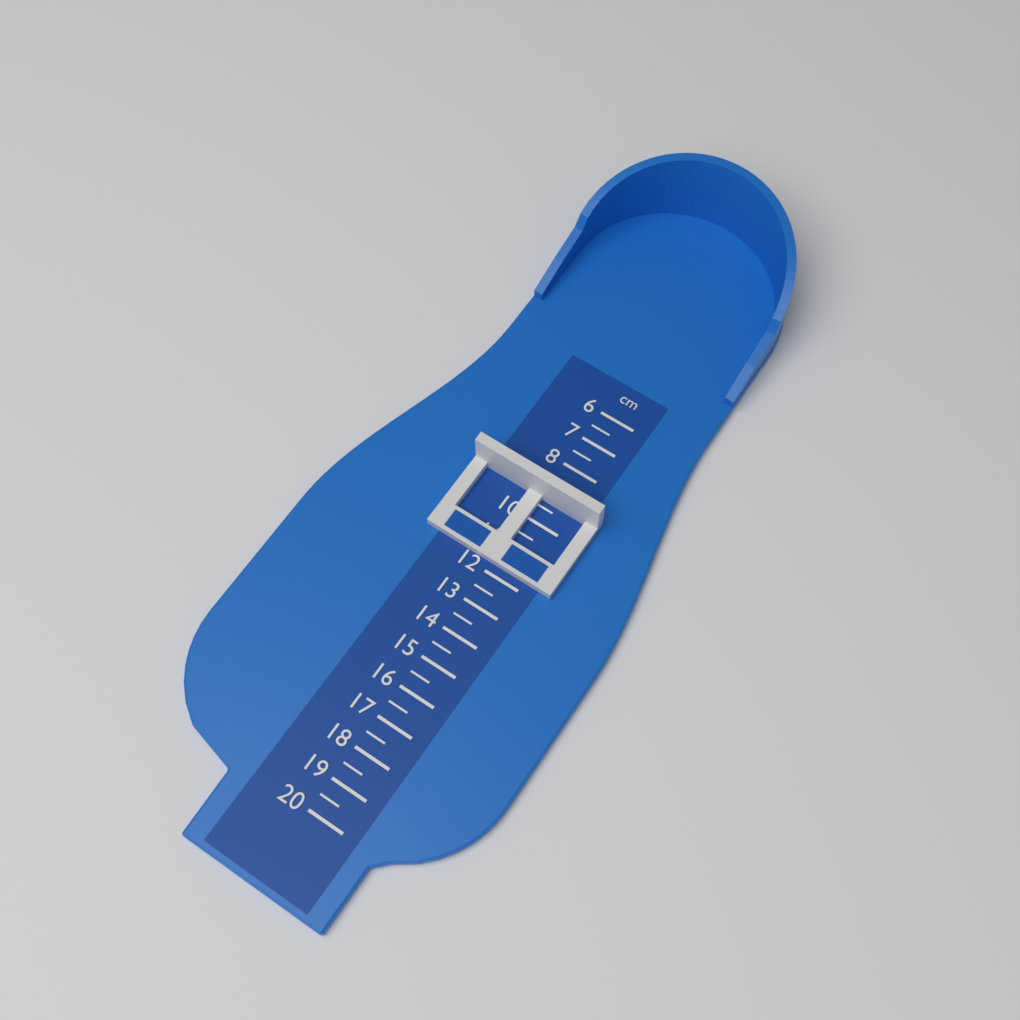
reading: 9.0 cm
